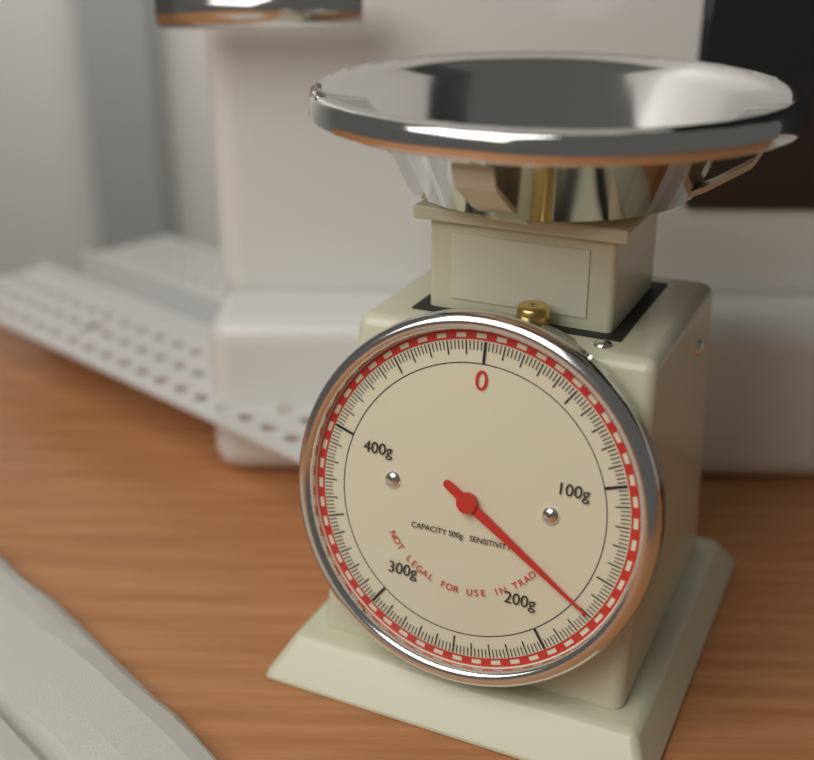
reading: 170 g
